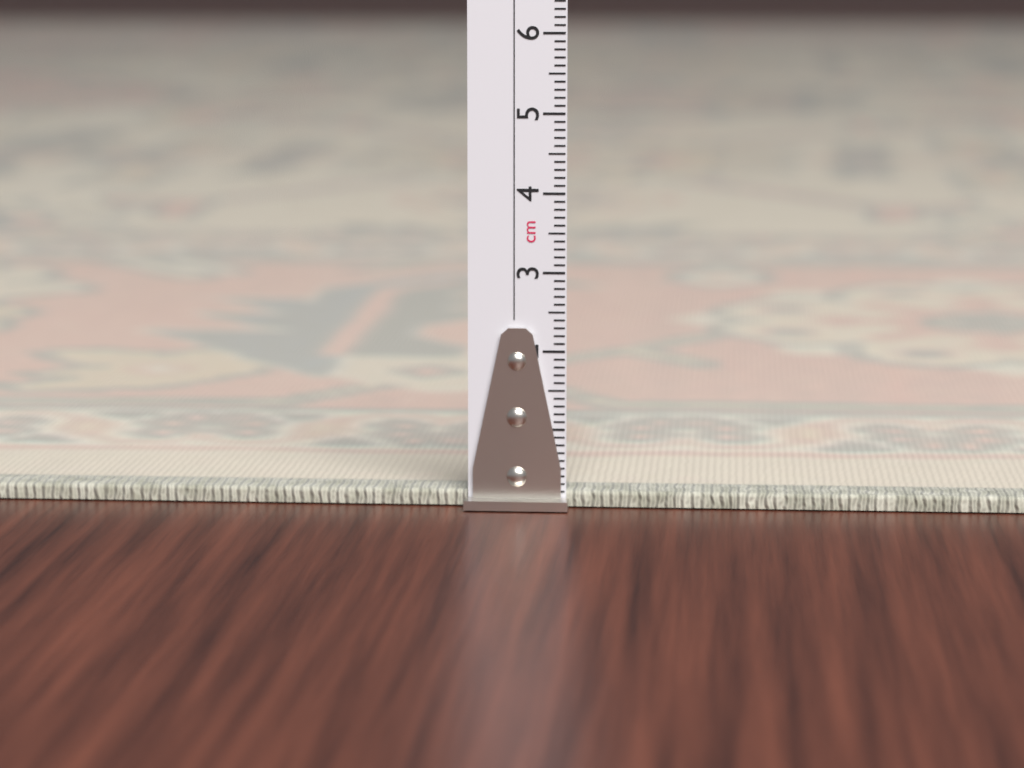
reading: 0.2 cm
